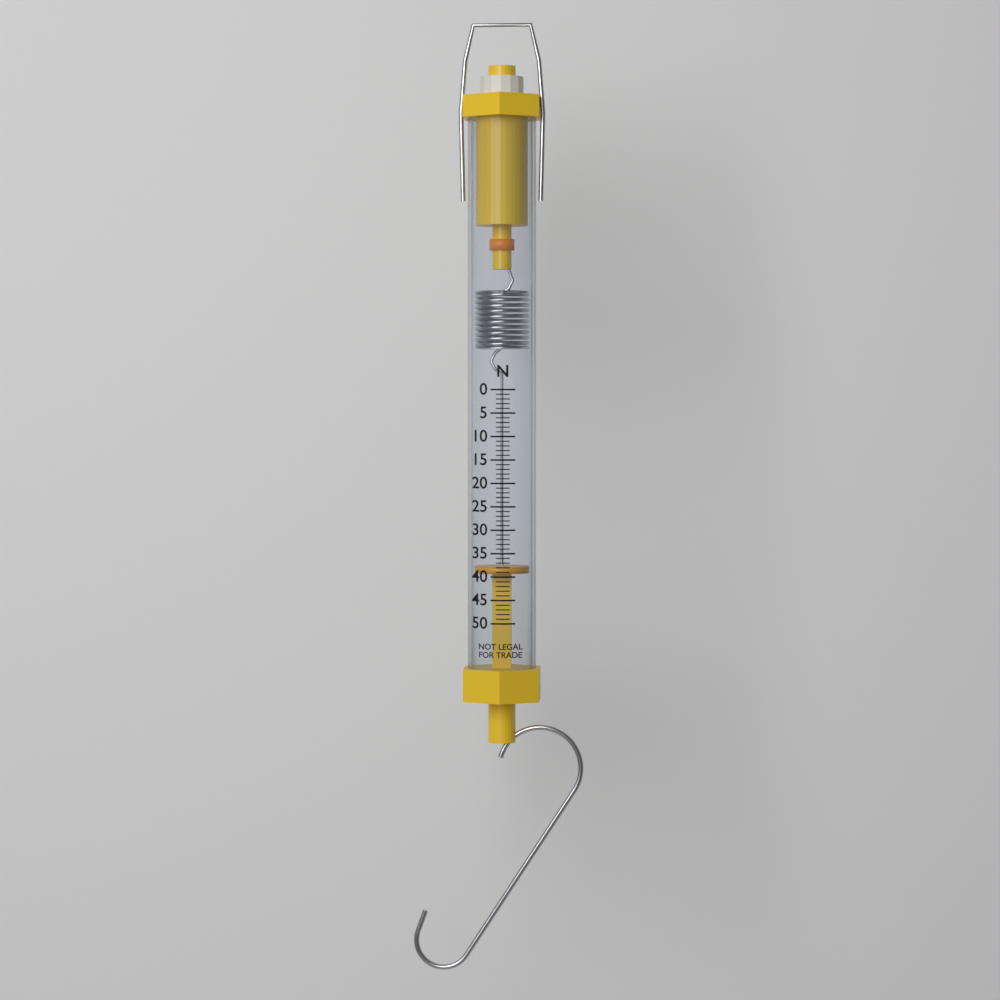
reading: 38 N
